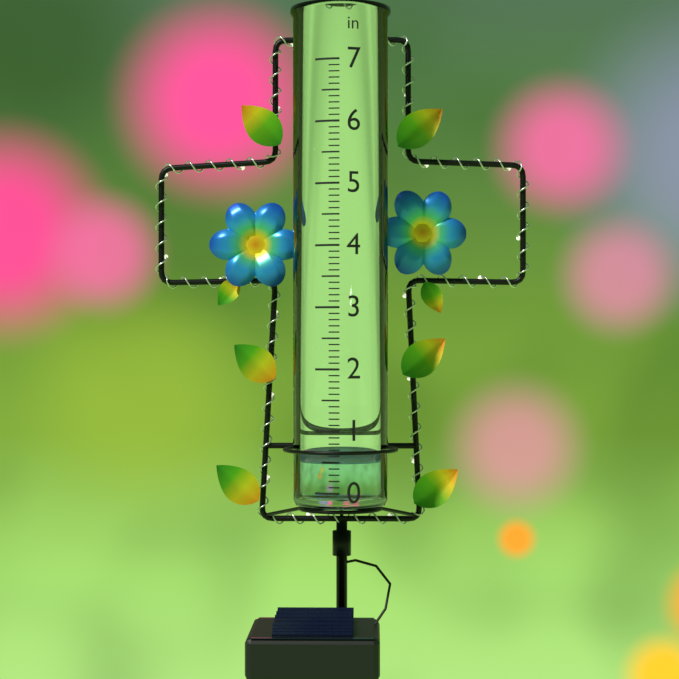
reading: 0.5 in
